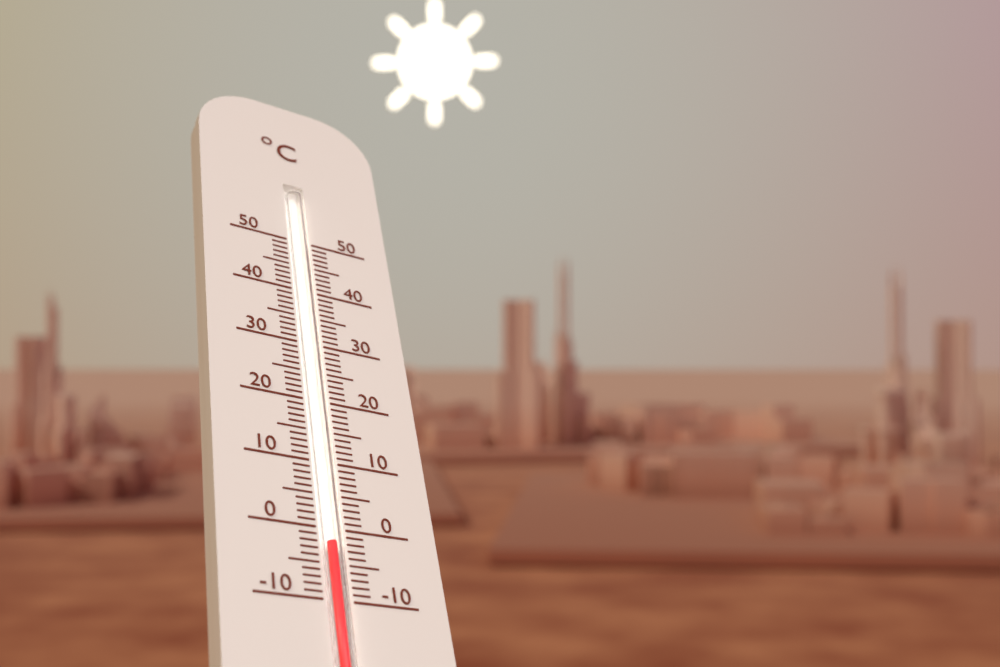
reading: -2 °C
